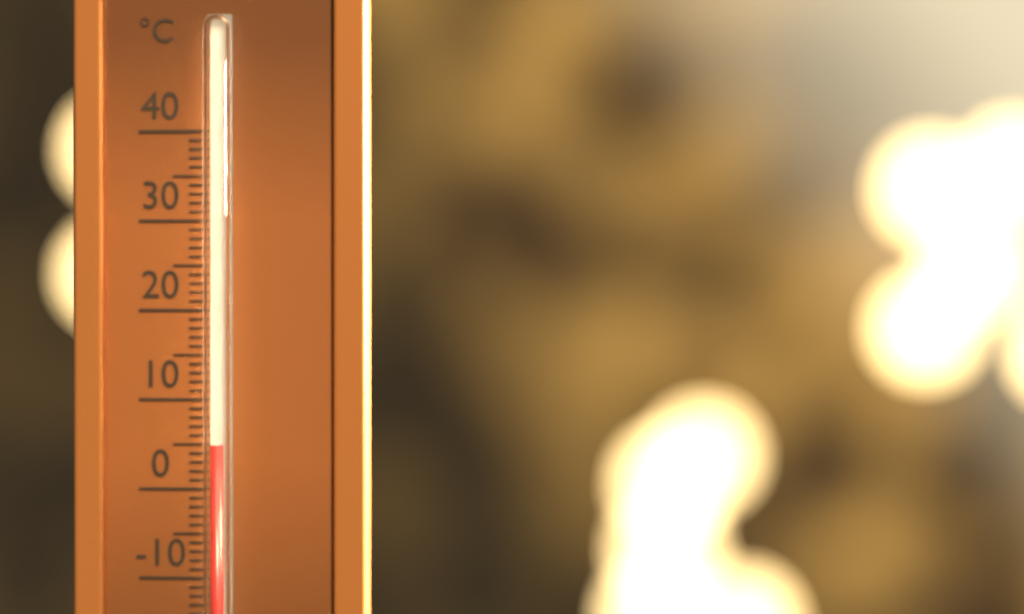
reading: 5 °C
